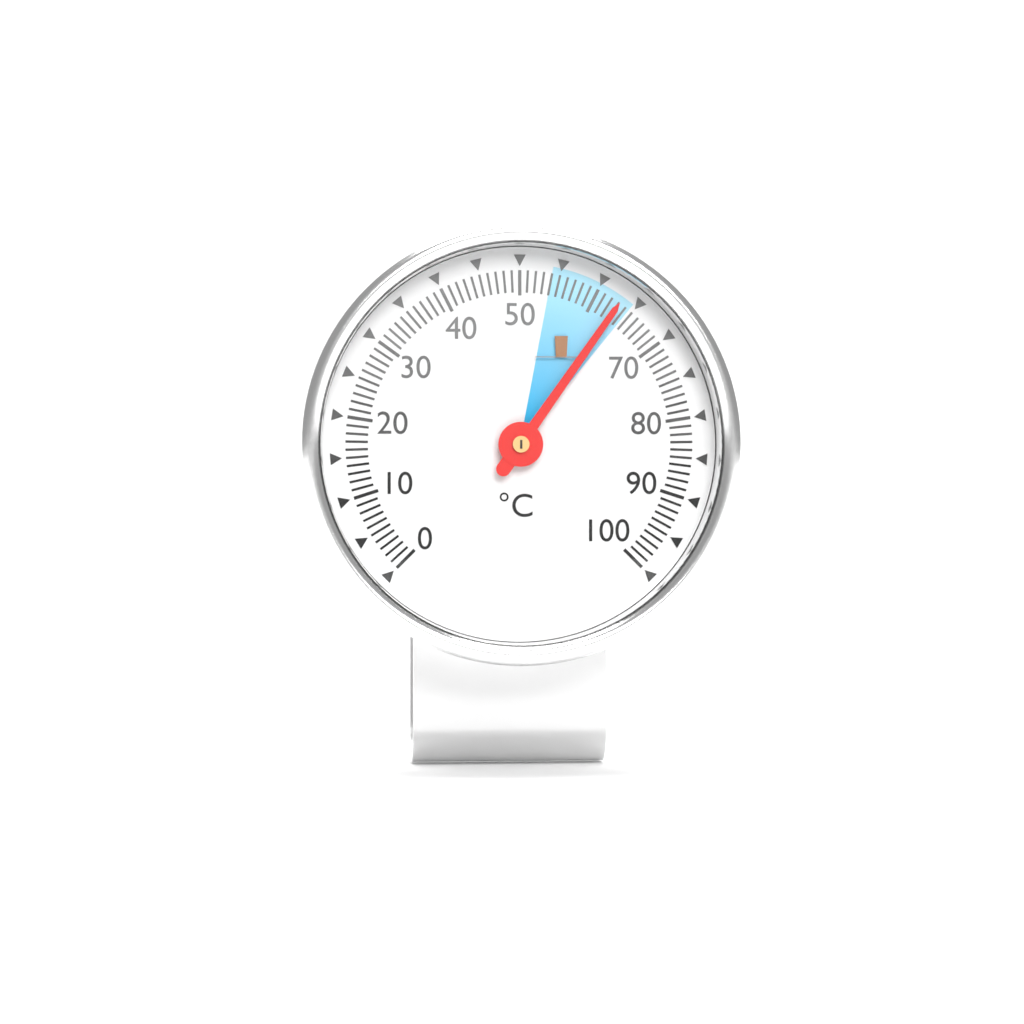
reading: 63 °C
